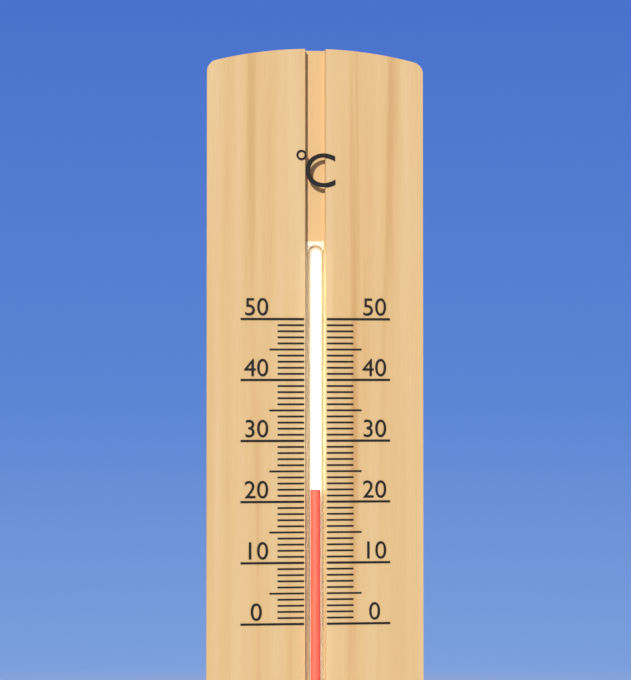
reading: 22 °C
